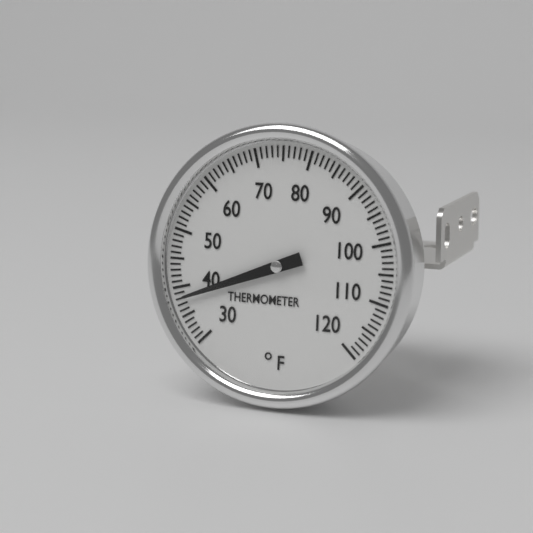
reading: 38 °F
